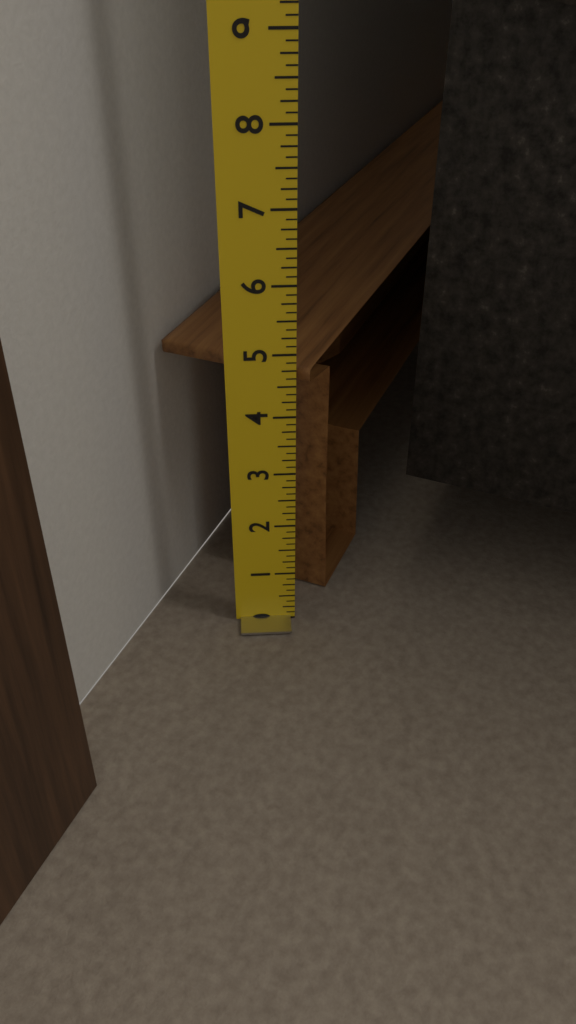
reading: 4.750 in
